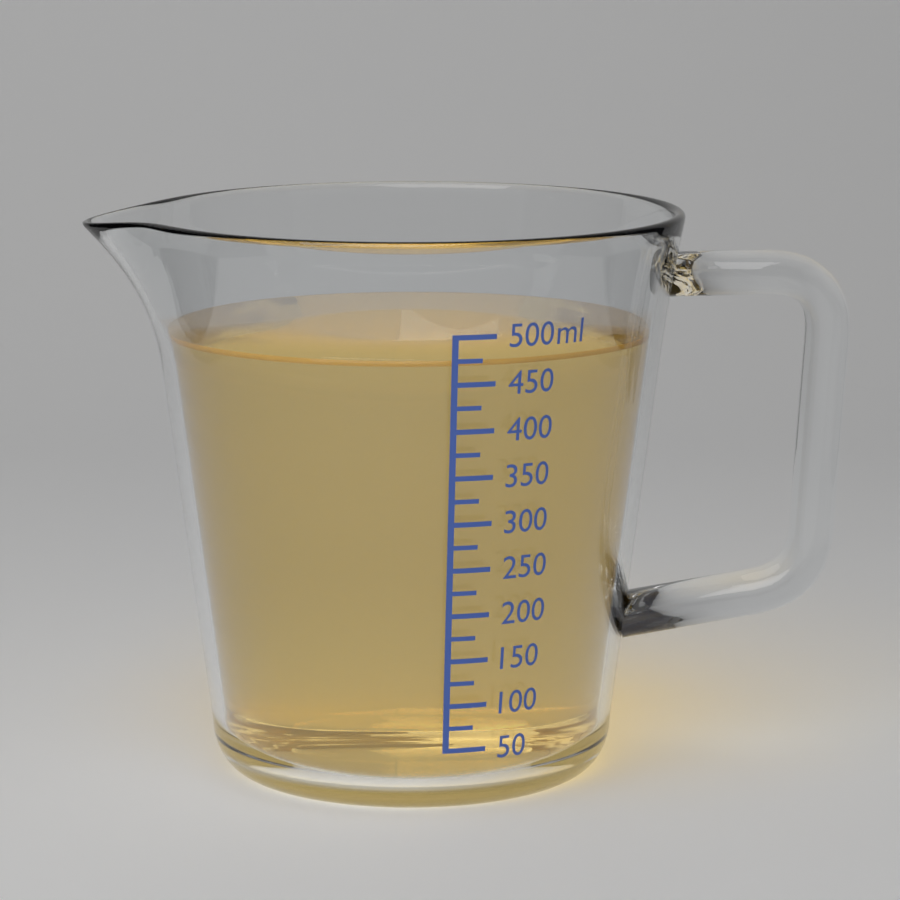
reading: 475 ml
